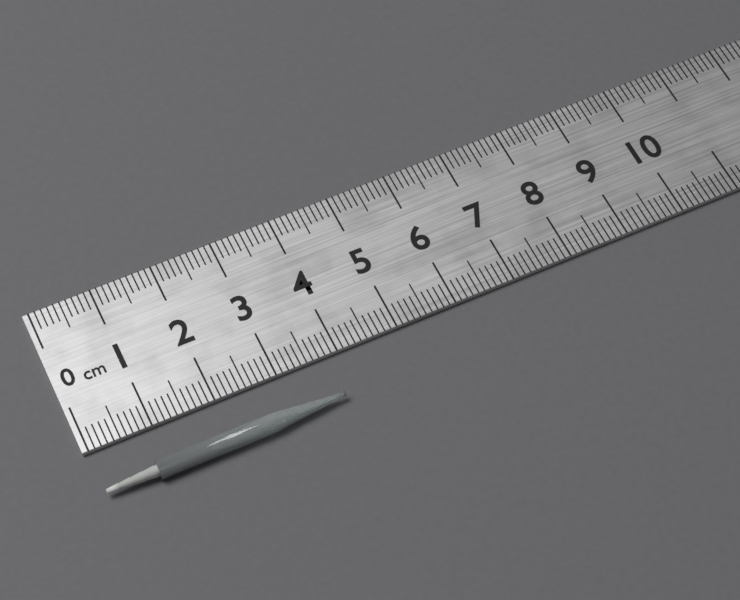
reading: 3.8 cm
